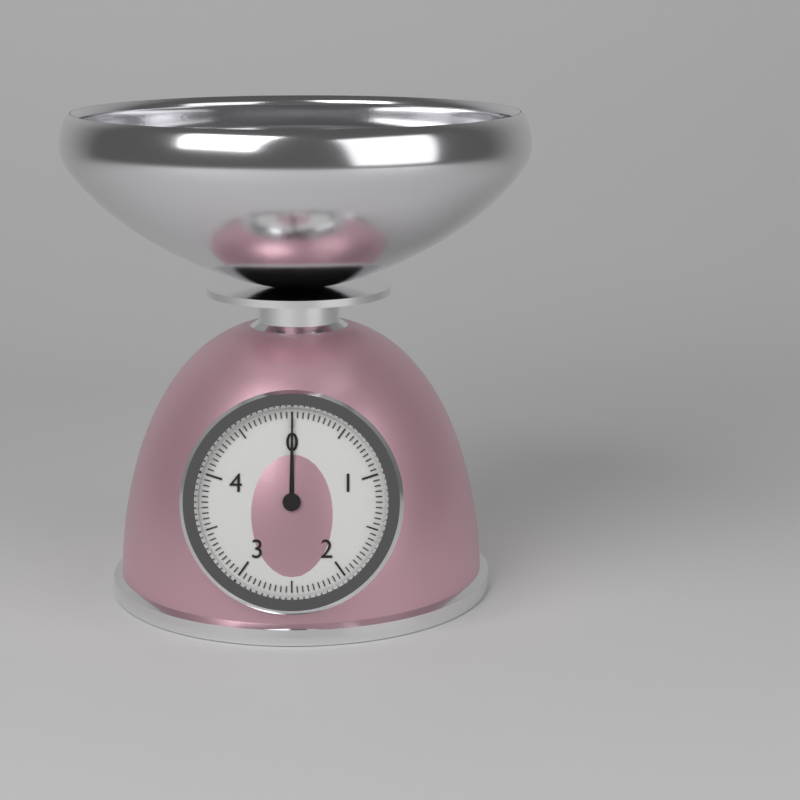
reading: 0.00 kg
